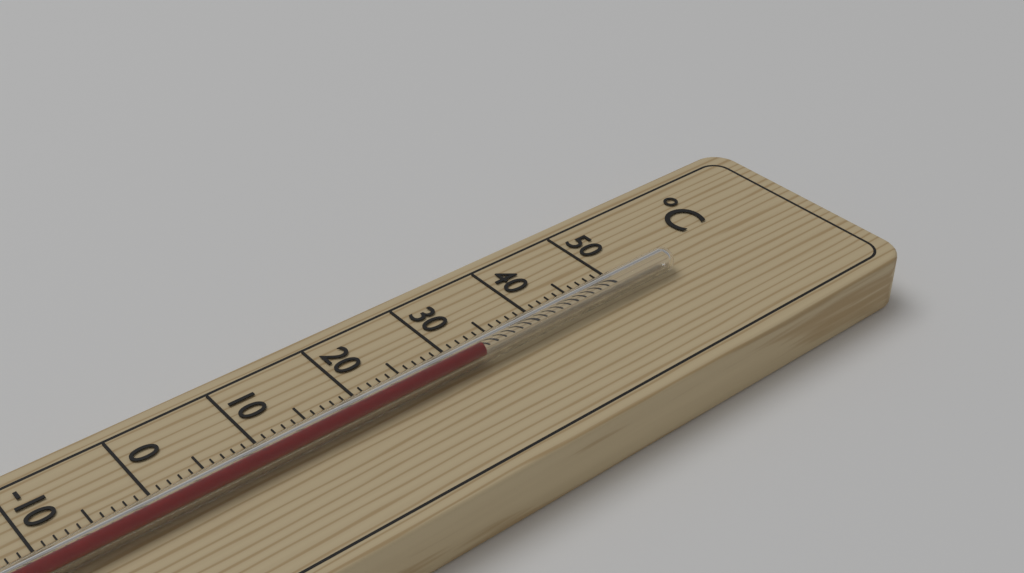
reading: 32 °C
